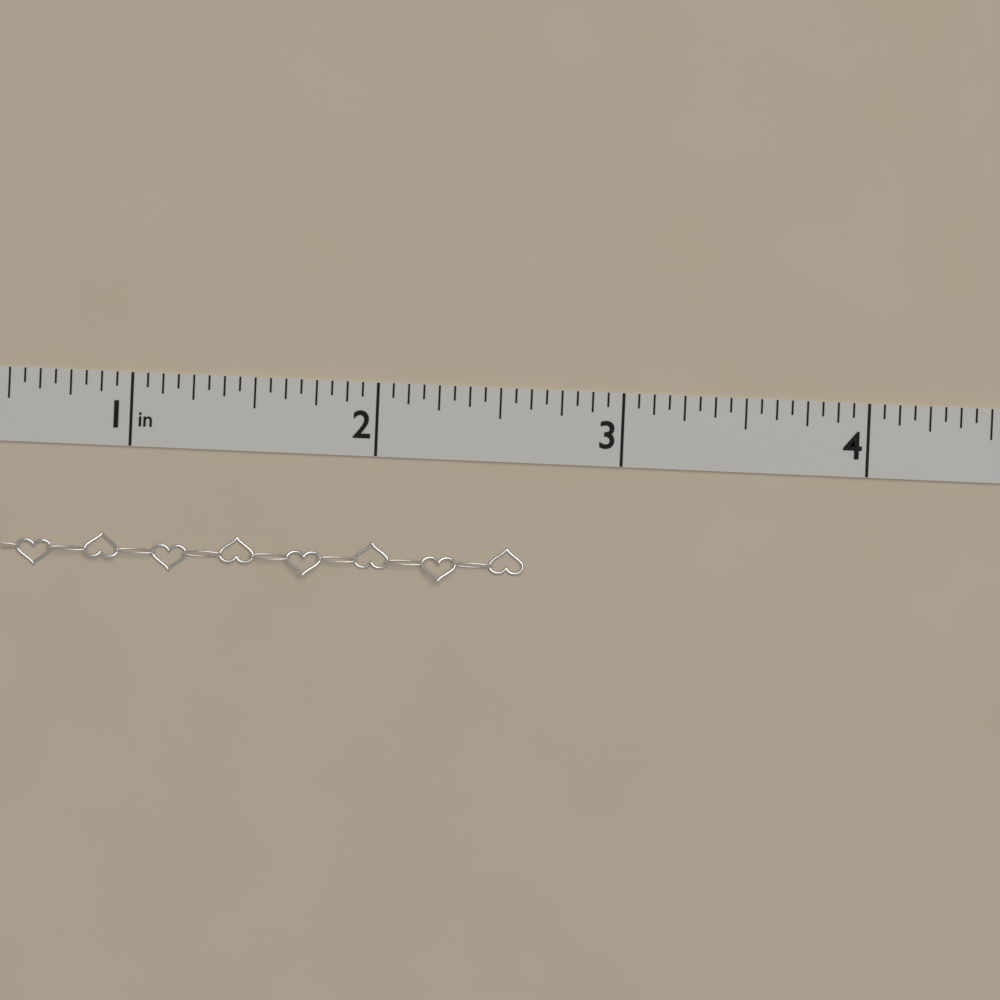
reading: 2.6250 in
